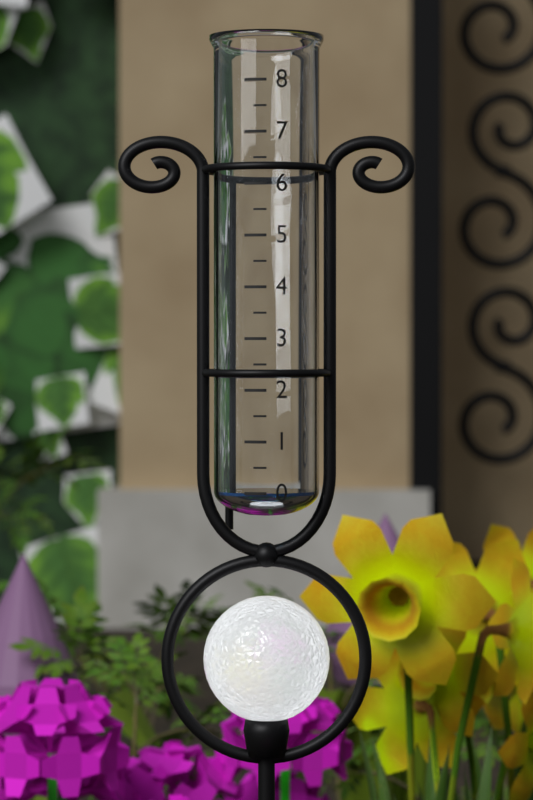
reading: 0.0 (no unit)
